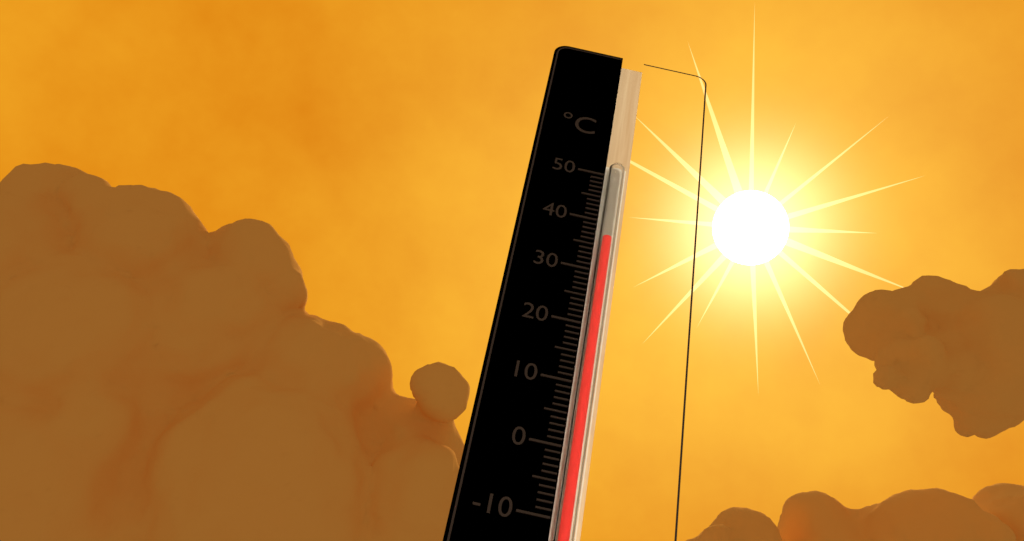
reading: 37 °C
